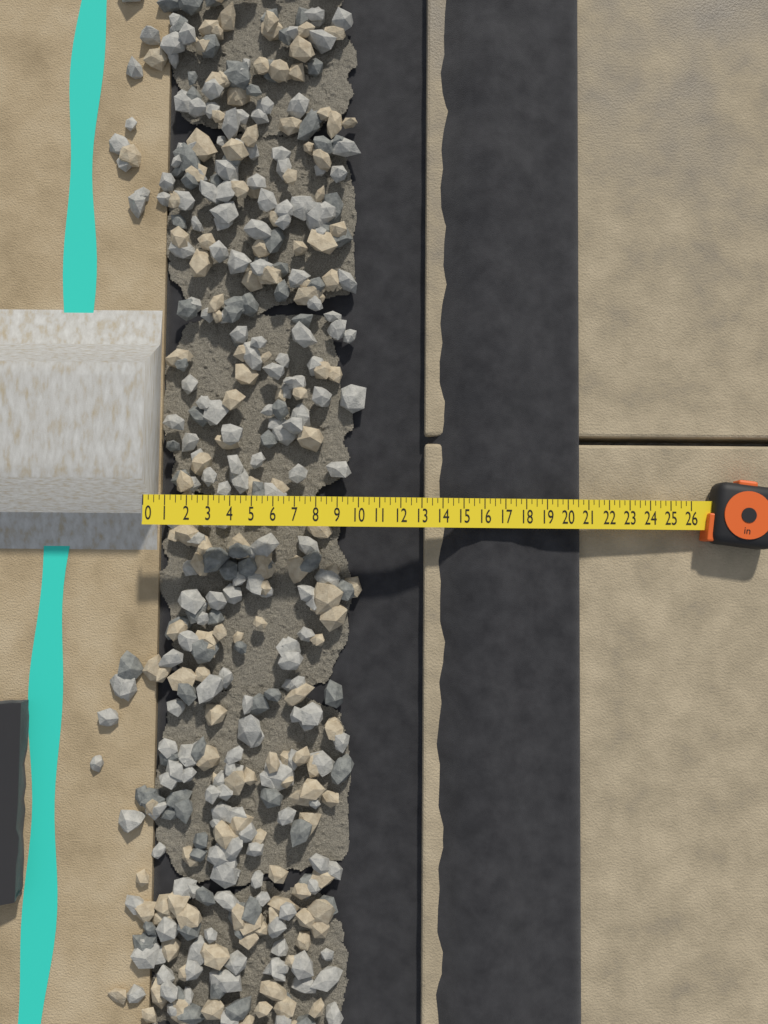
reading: 20.75 in
